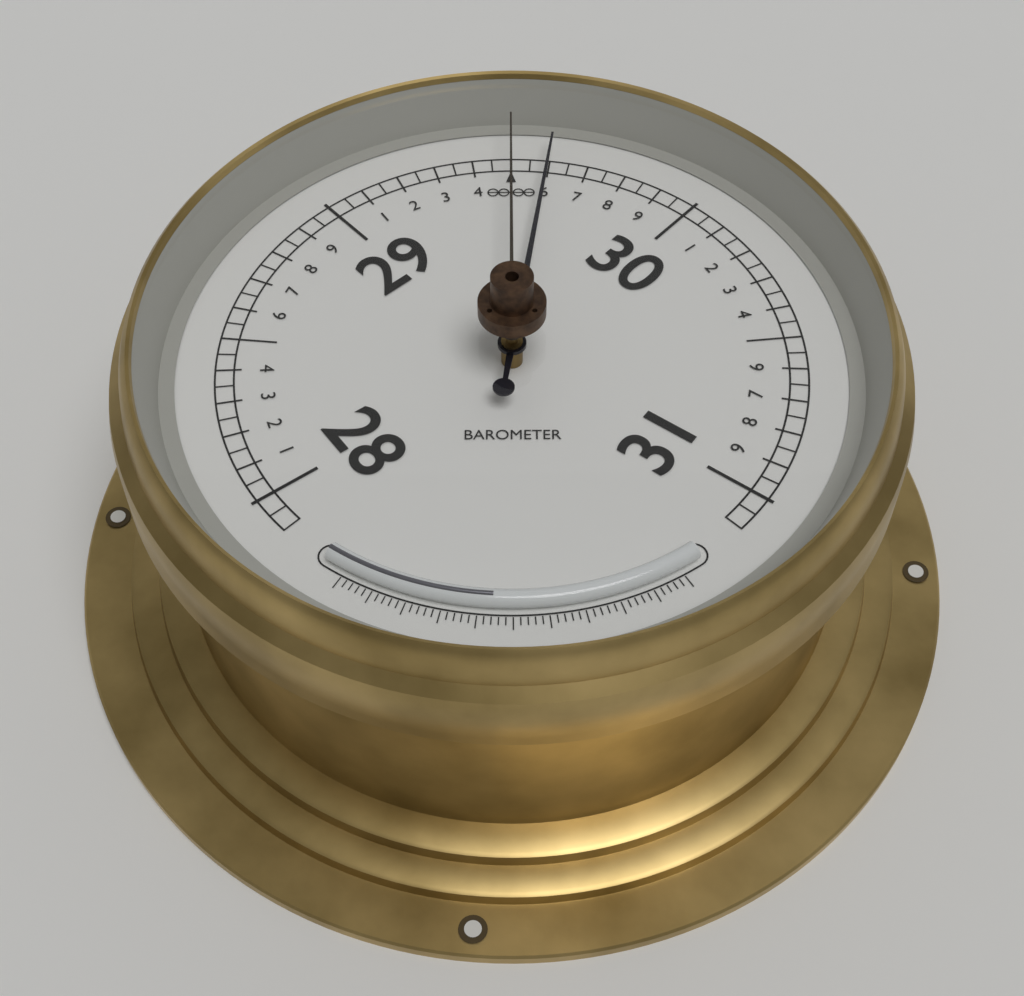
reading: 29.60 (no unit)
